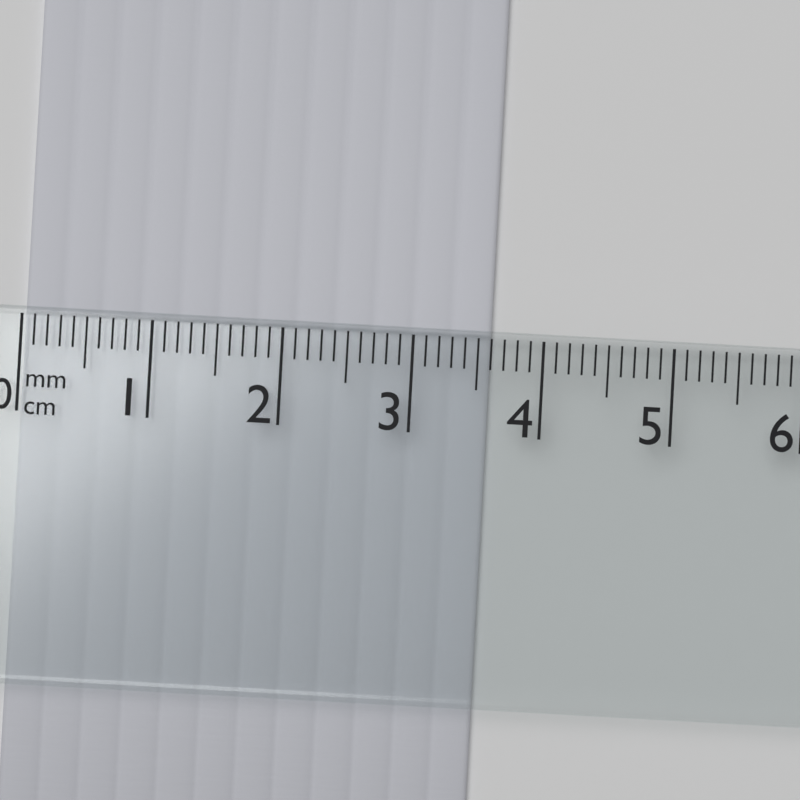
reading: 3.6 cm
